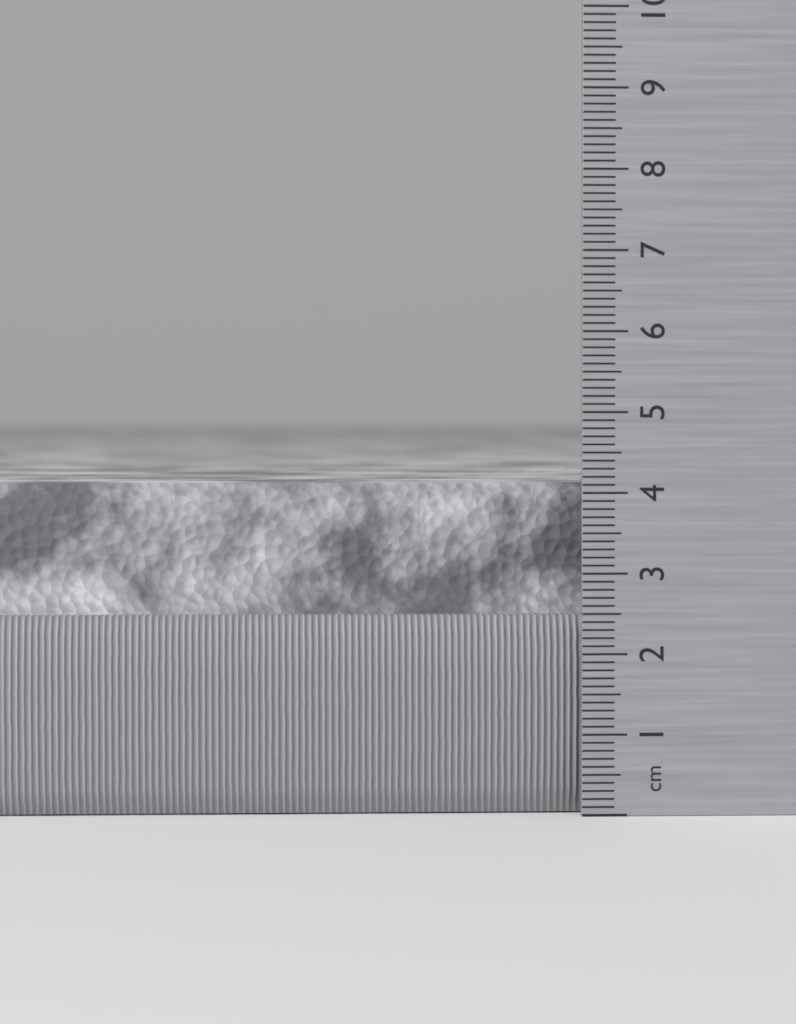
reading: 4.1 cm
